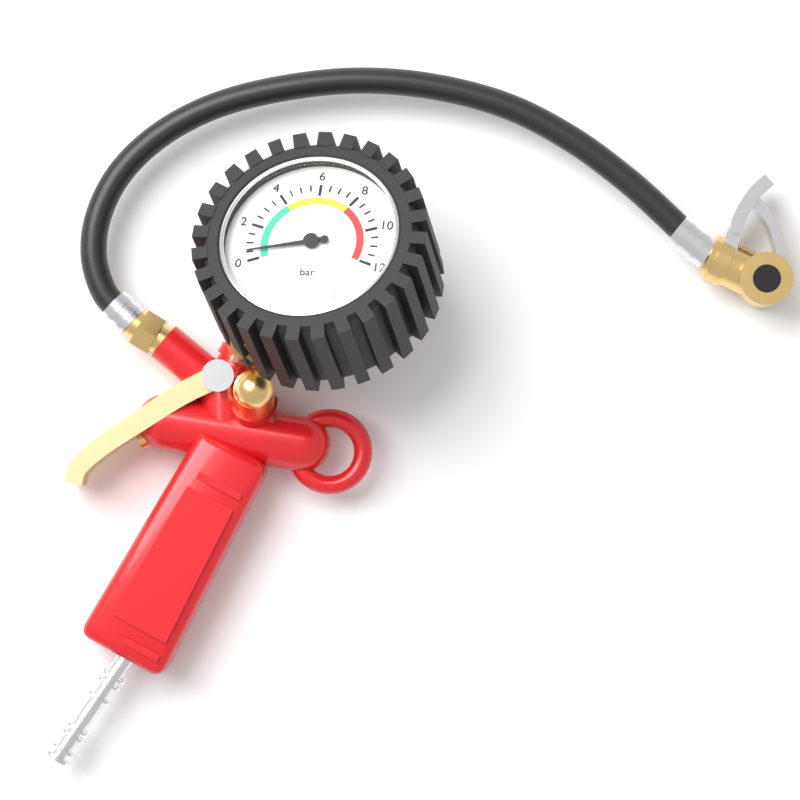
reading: 0.5 bar
